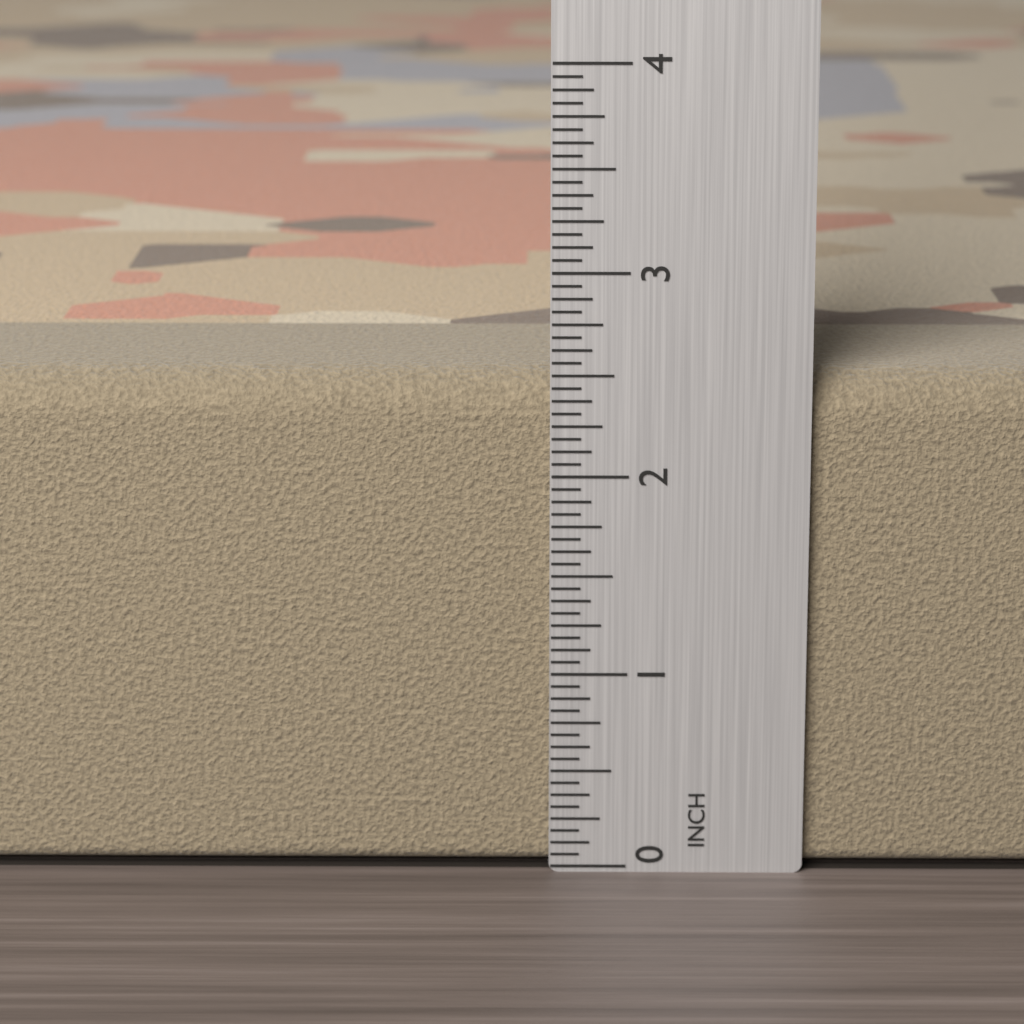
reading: 2.5000 in
